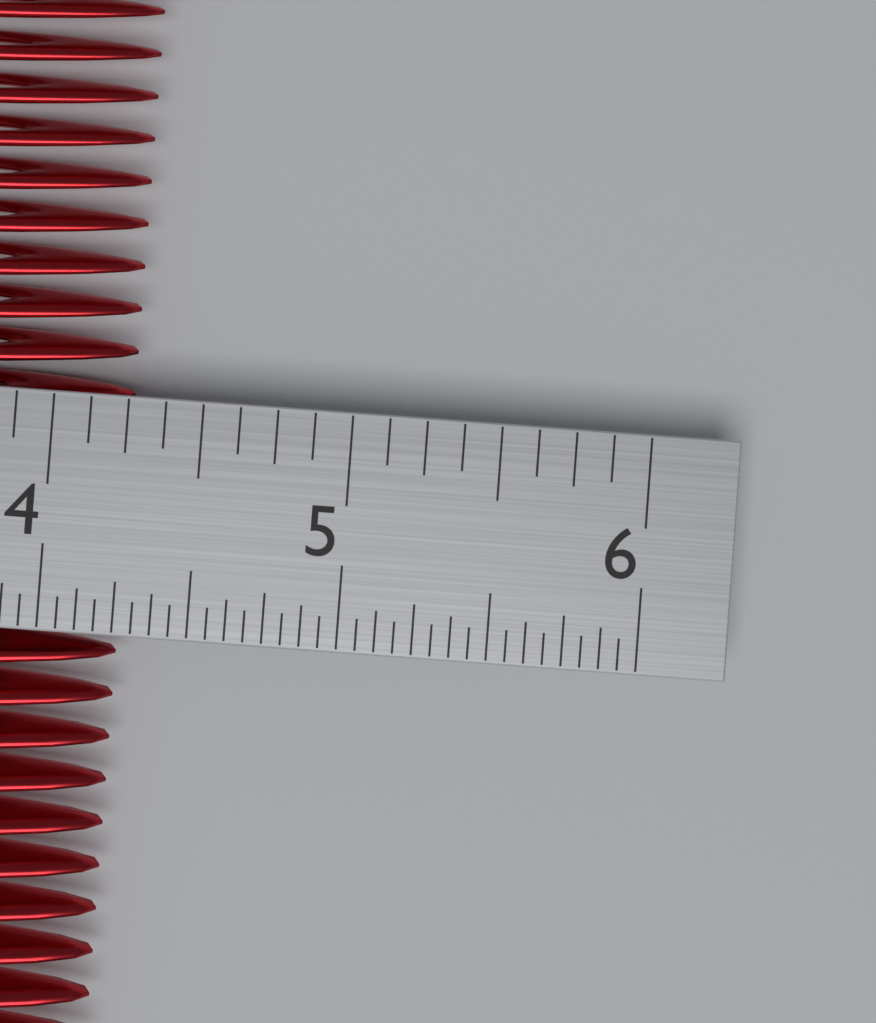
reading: 4.2500 in
